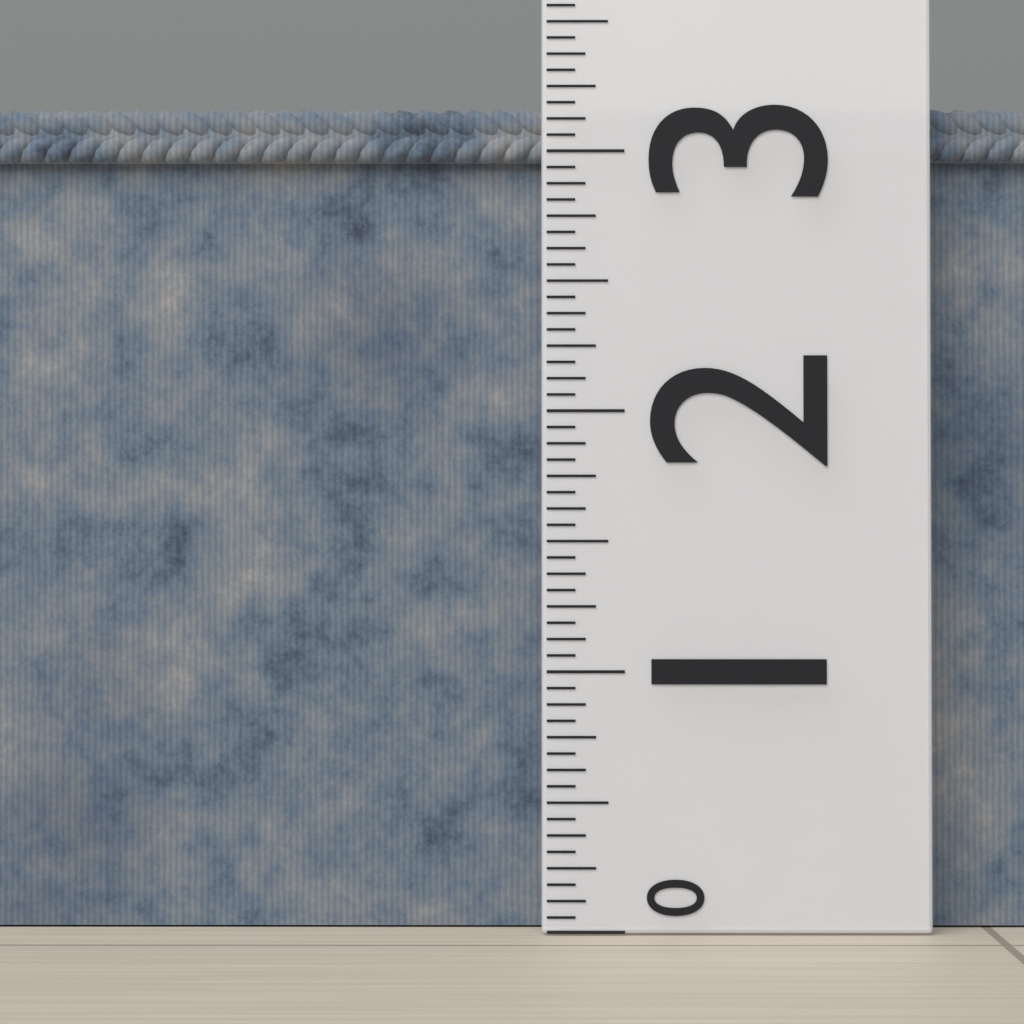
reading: 3.1875 (no unit)
